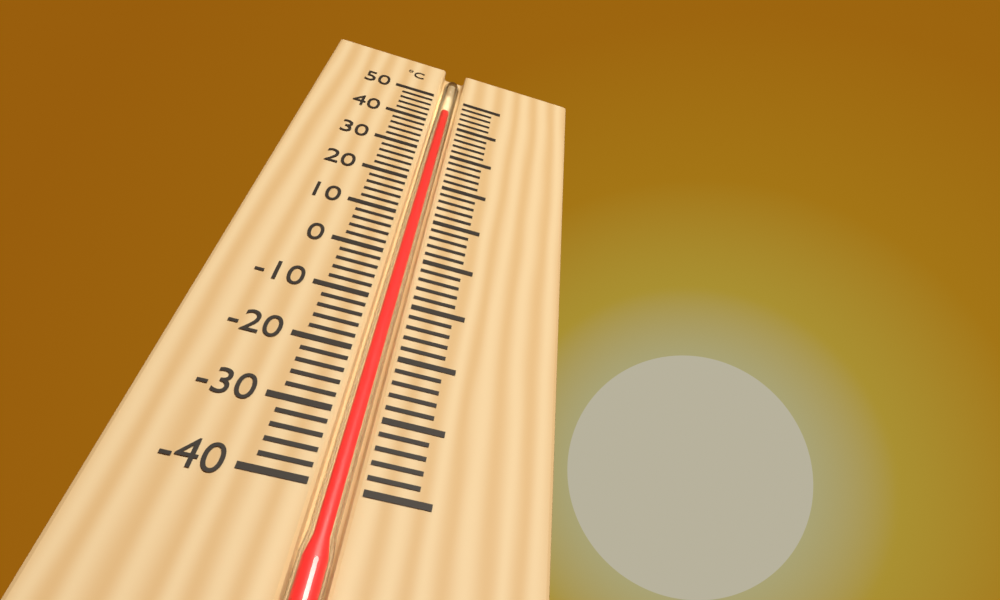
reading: 44 °C
